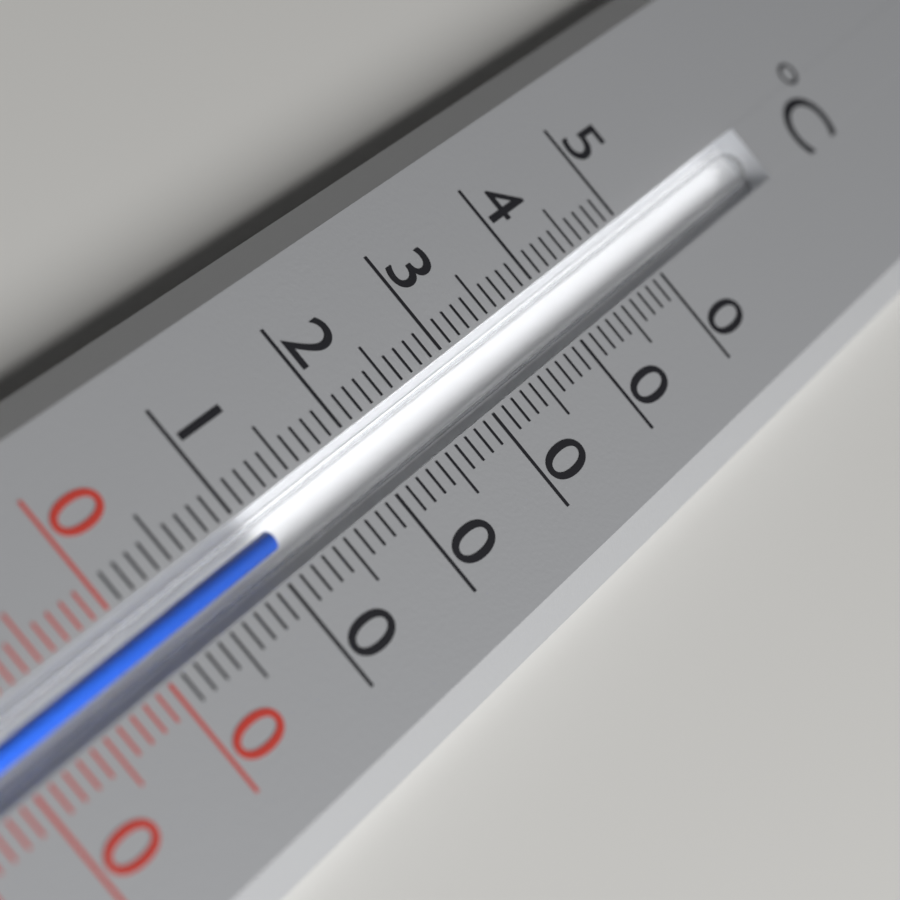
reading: 11 °C
